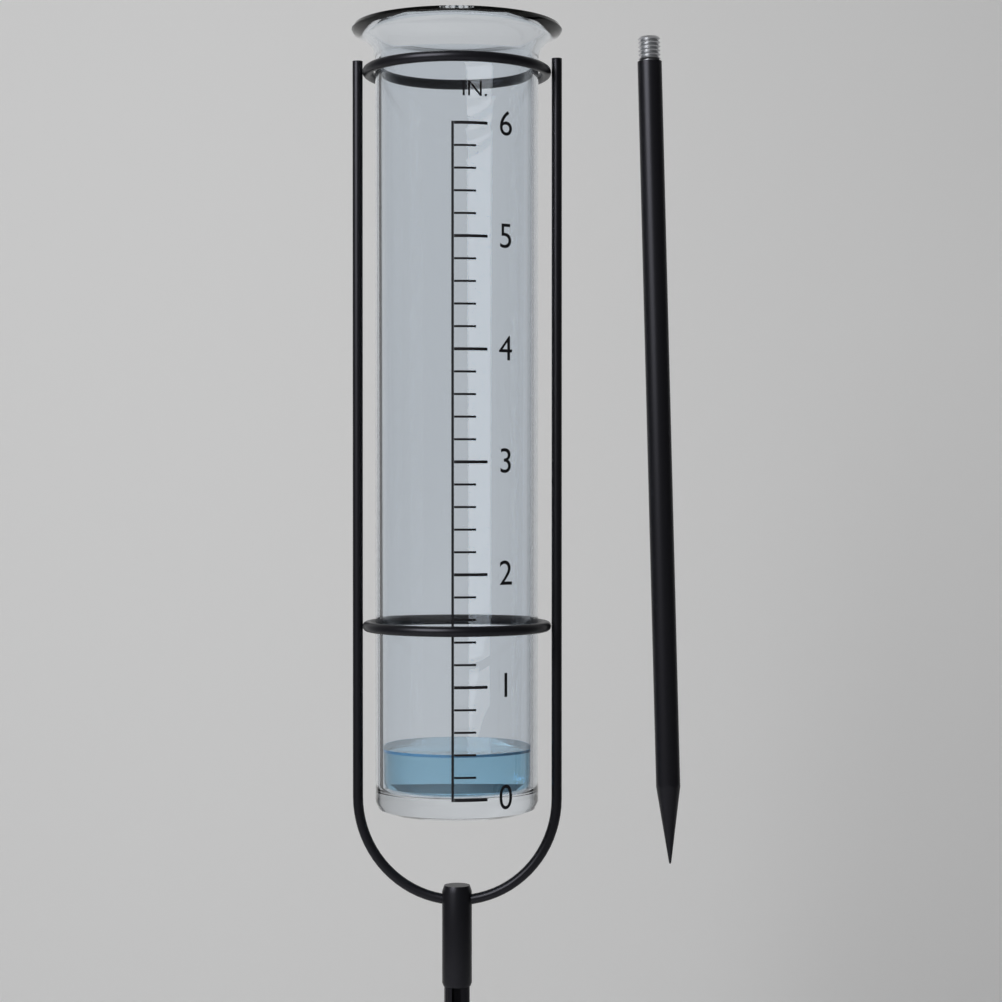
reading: 0.4 in
